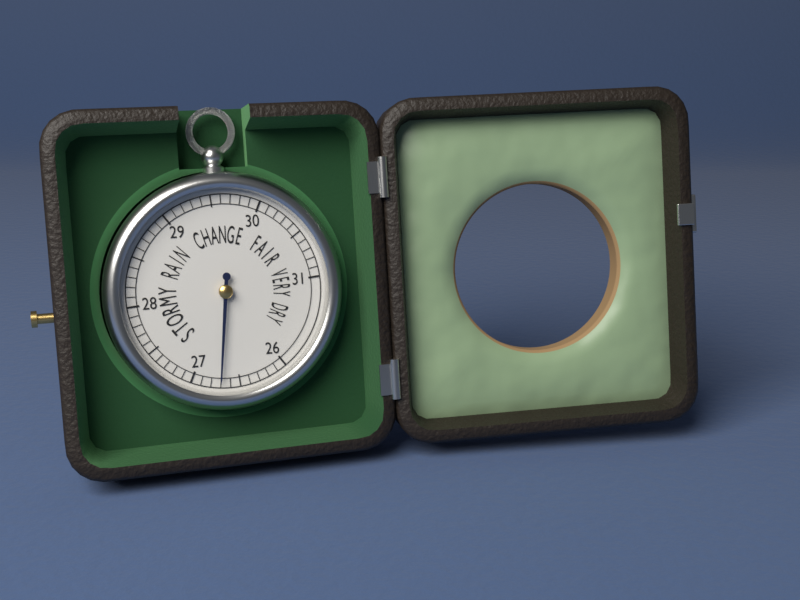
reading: 26.7 (no unit)
